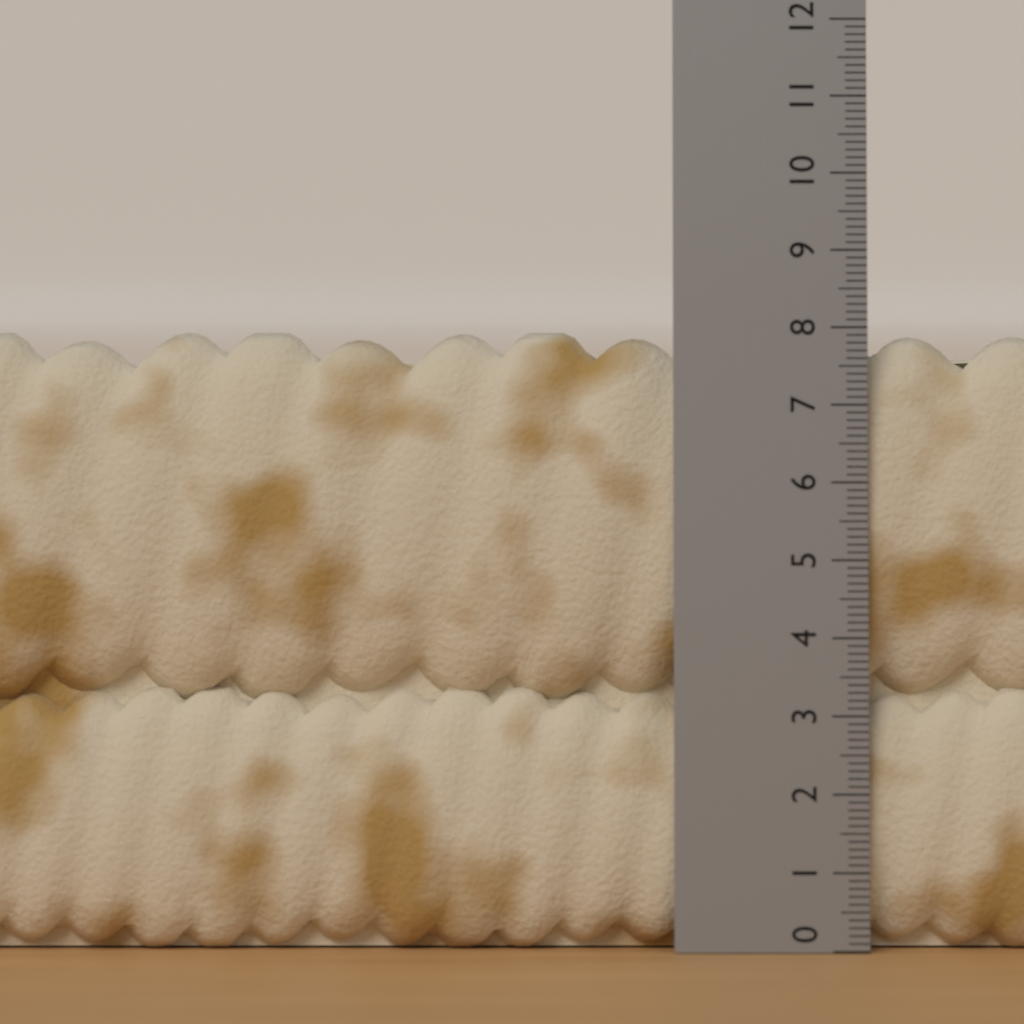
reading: 8.0 (no unit)
